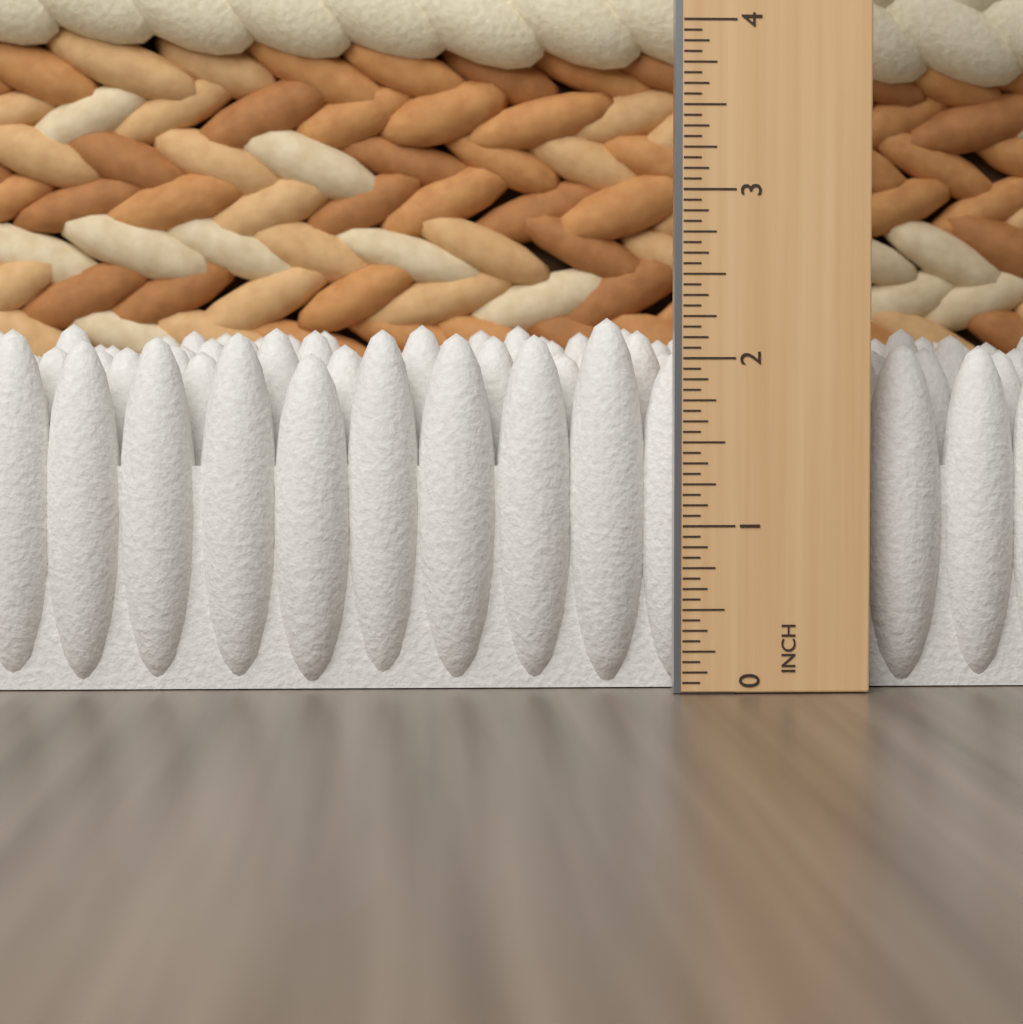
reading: 2.2500 in
